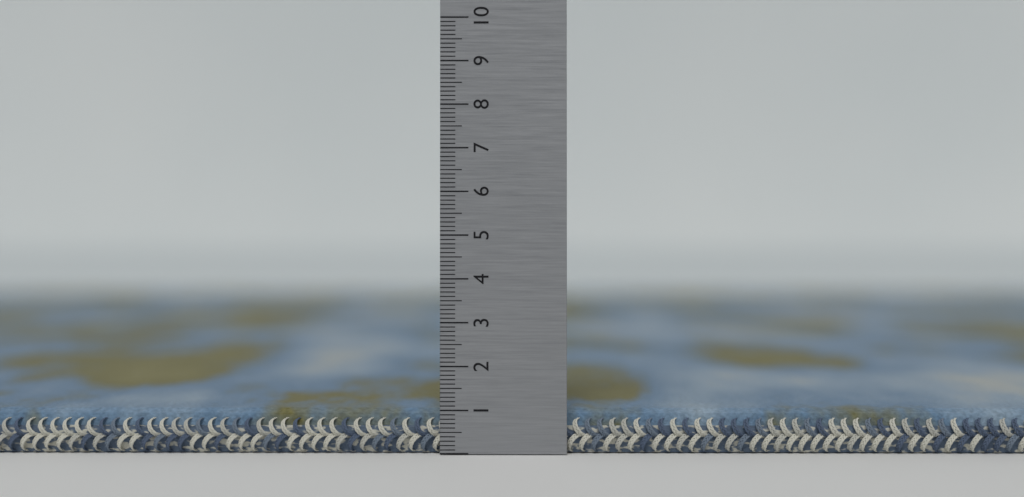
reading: 1.0 (no unit)
